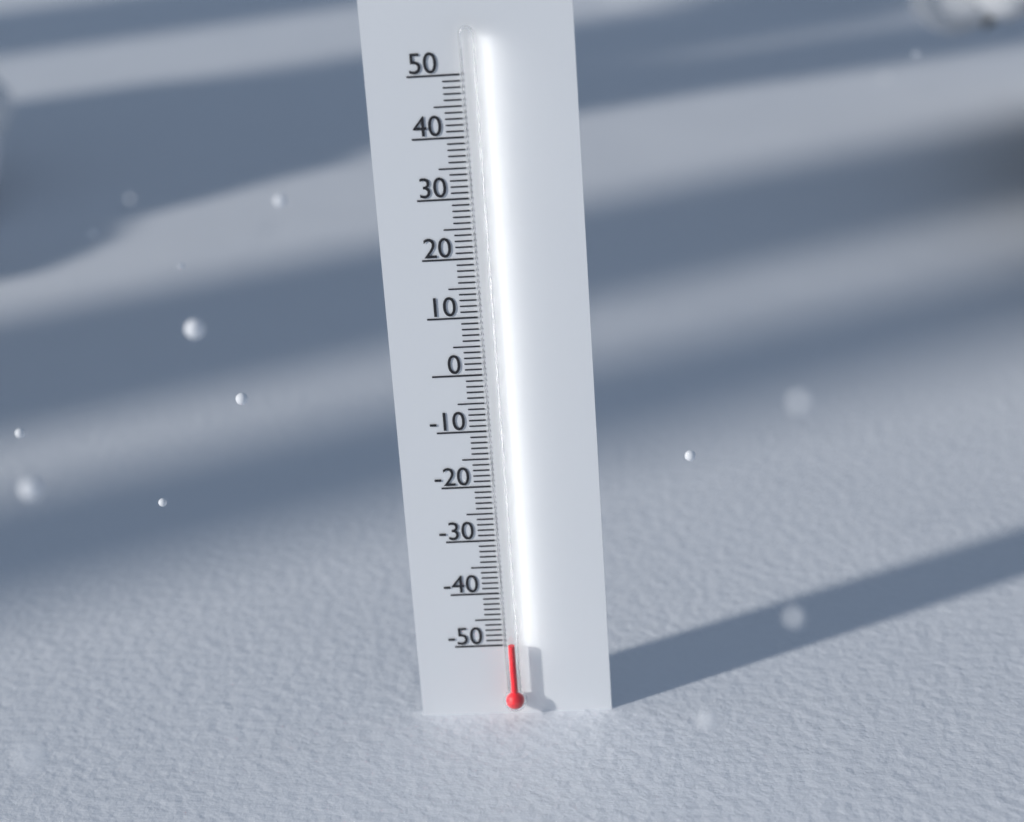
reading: -49 (no unit)
